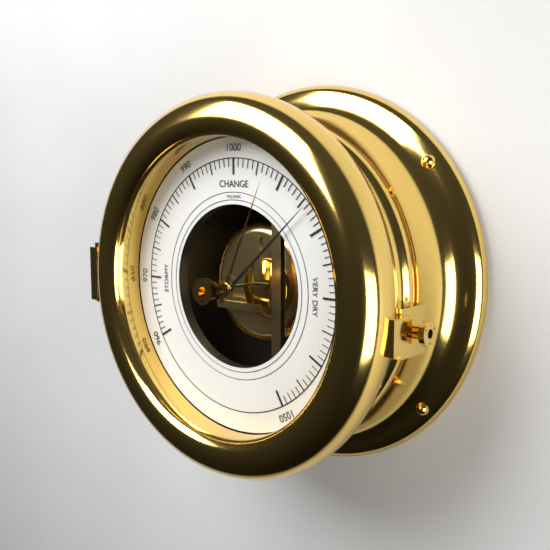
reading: 1016 mbar
